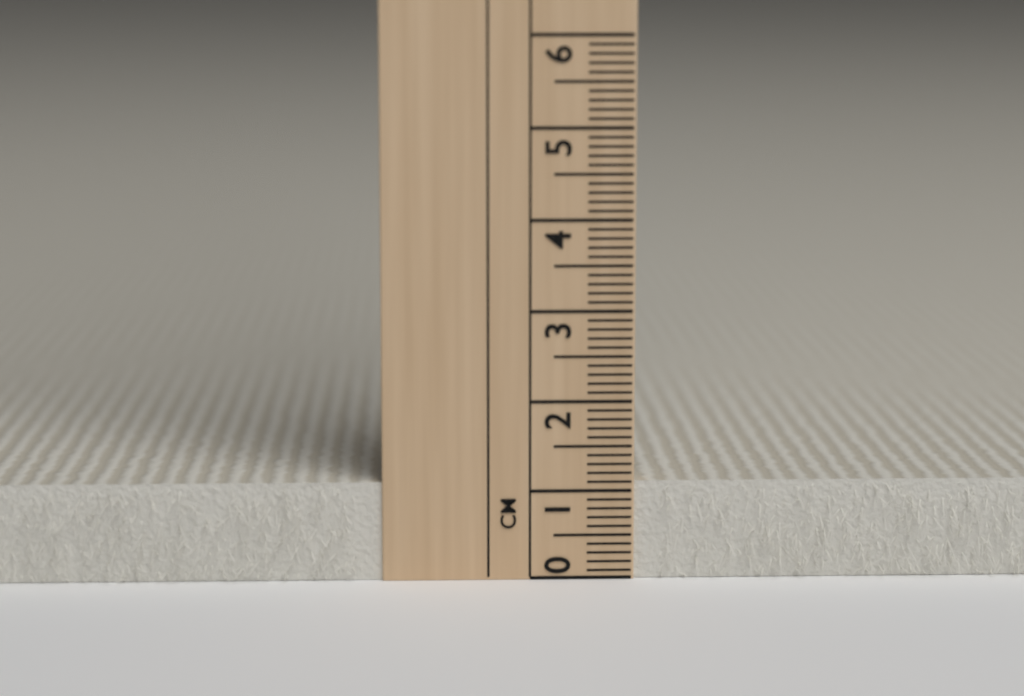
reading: 1.1 cm
